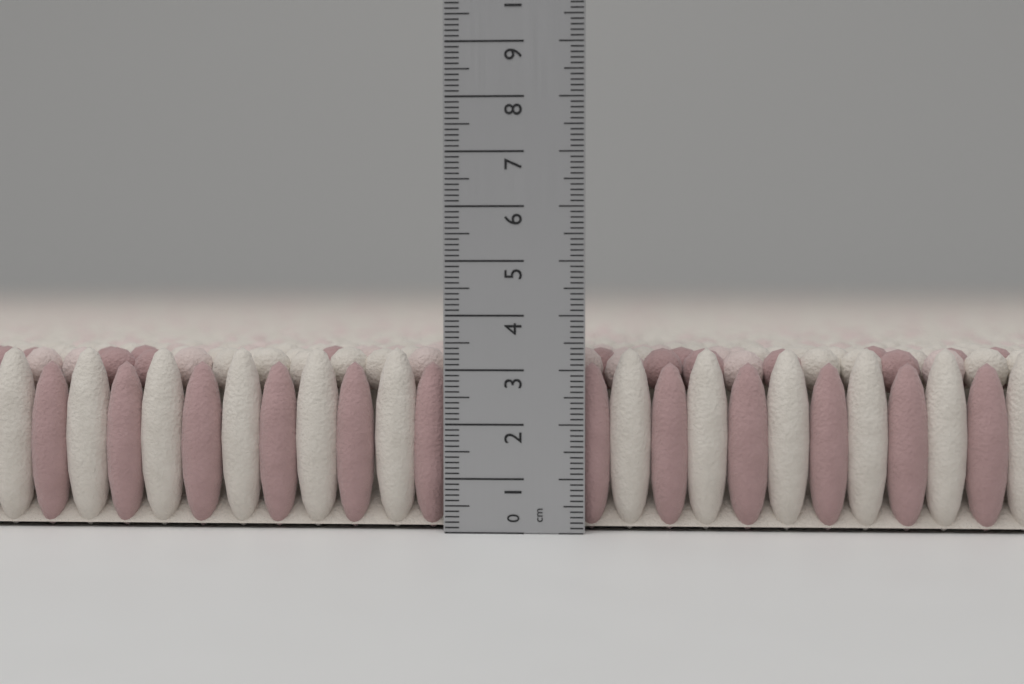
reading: 3.4 cm
